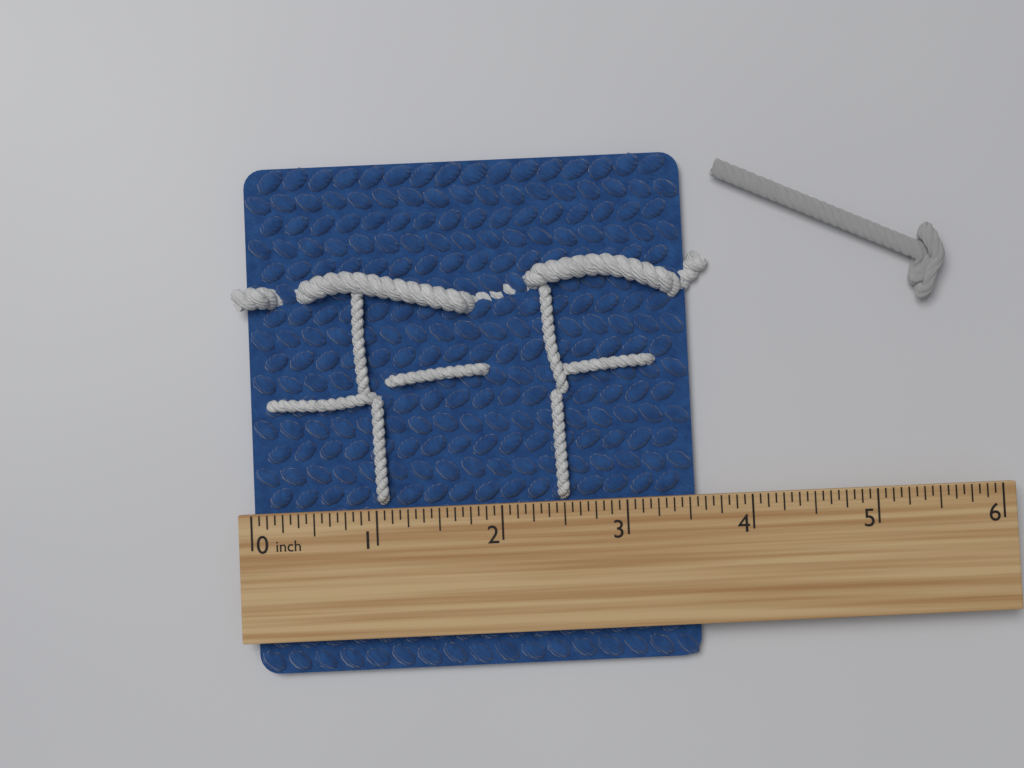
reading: 3.5625 inch
